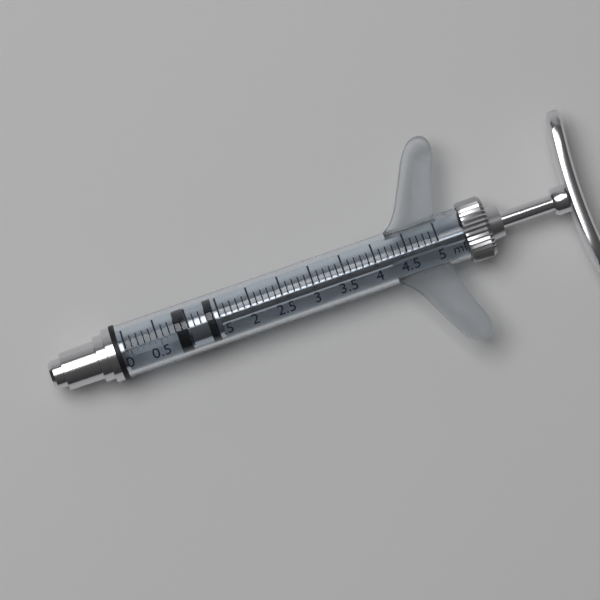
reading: 0.8 ml
